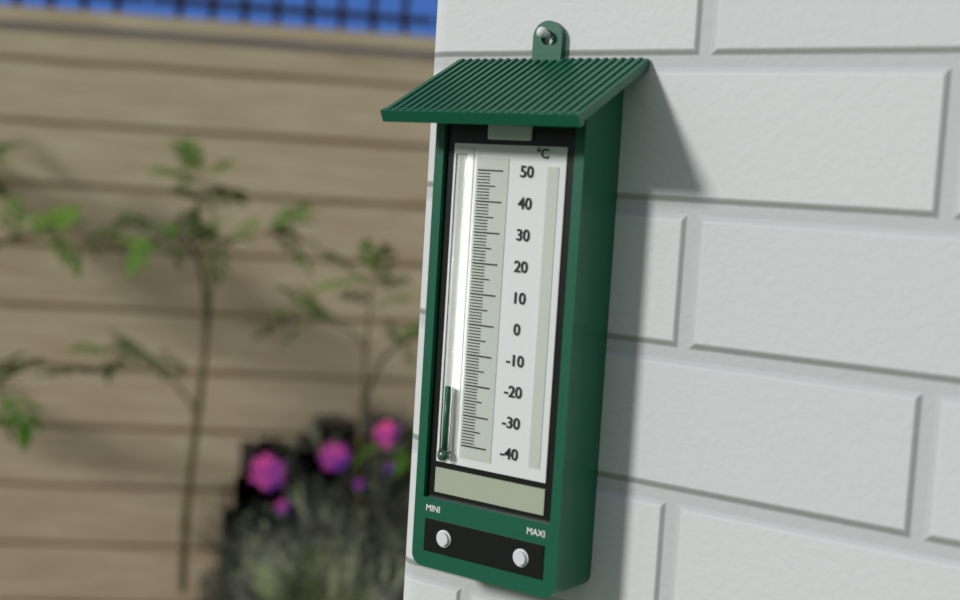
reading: -21 °C
